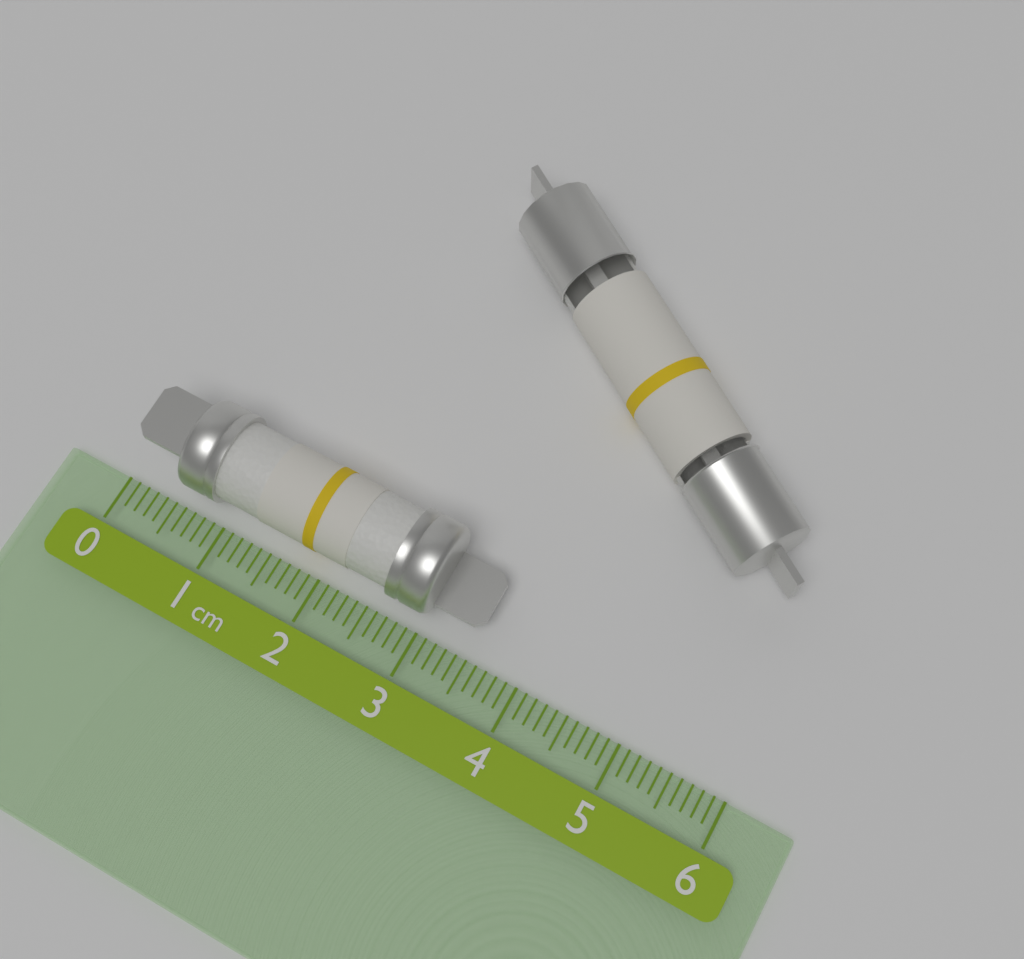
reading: 3.5 cm
